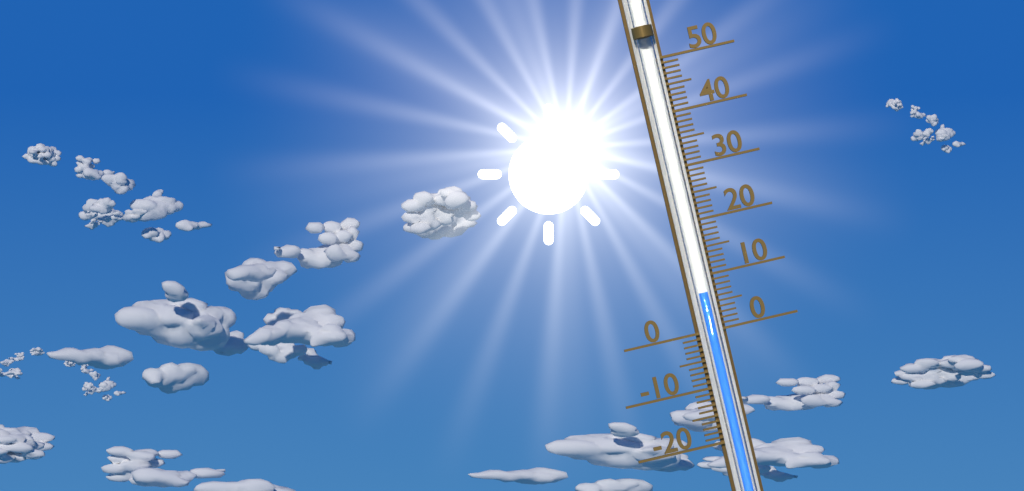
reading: 7 (no unit)
